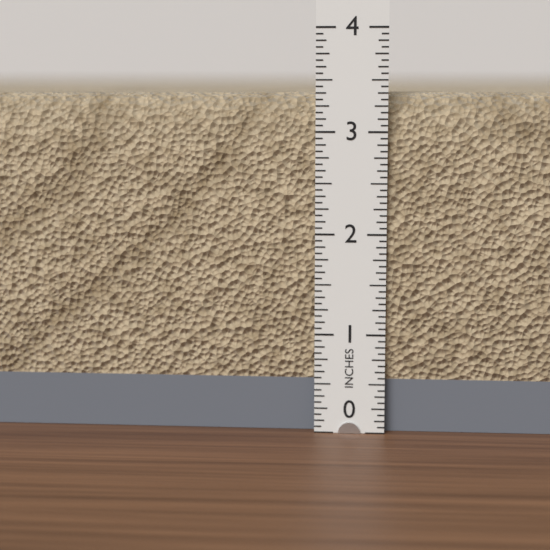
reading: 3.3750 in
